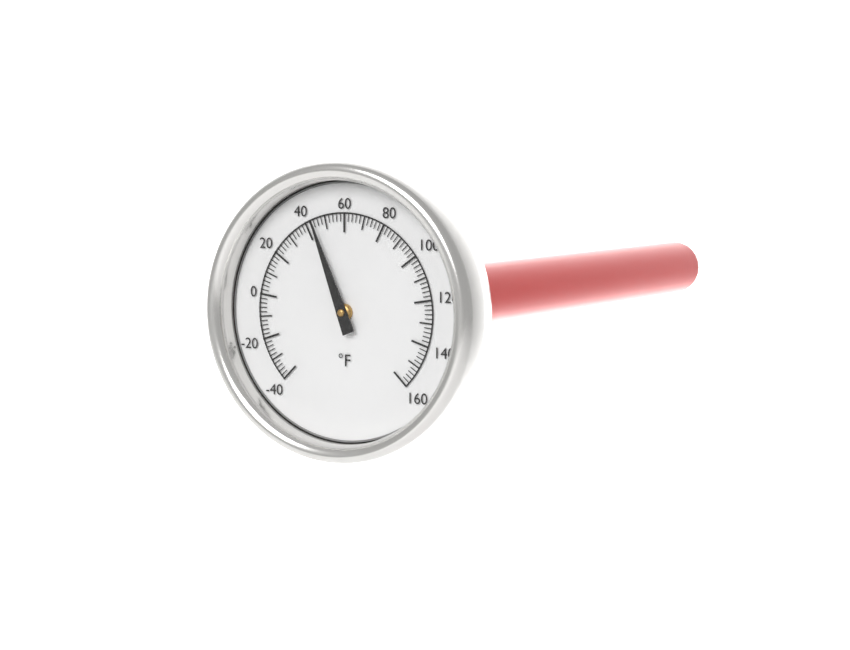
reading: 44 °F
